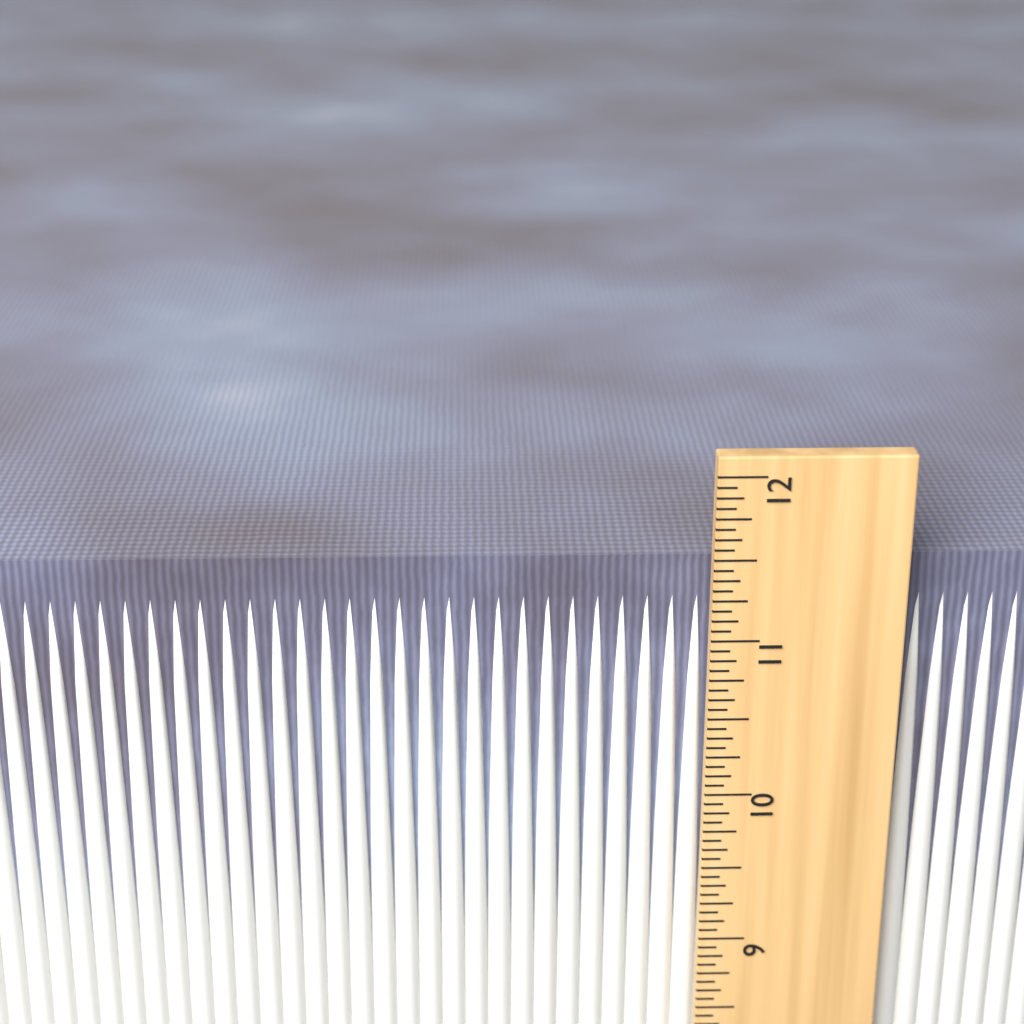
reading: 11.4375 in
